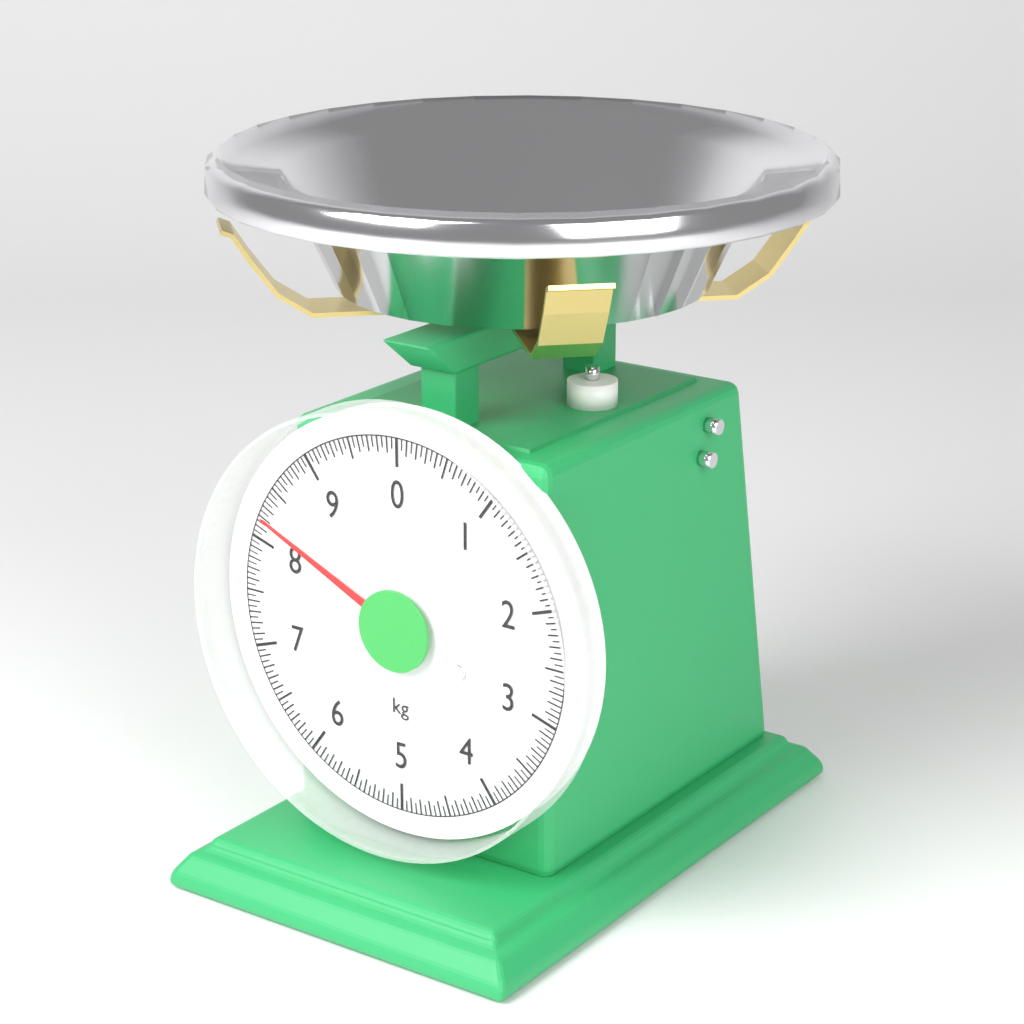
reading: 8.20 kg
